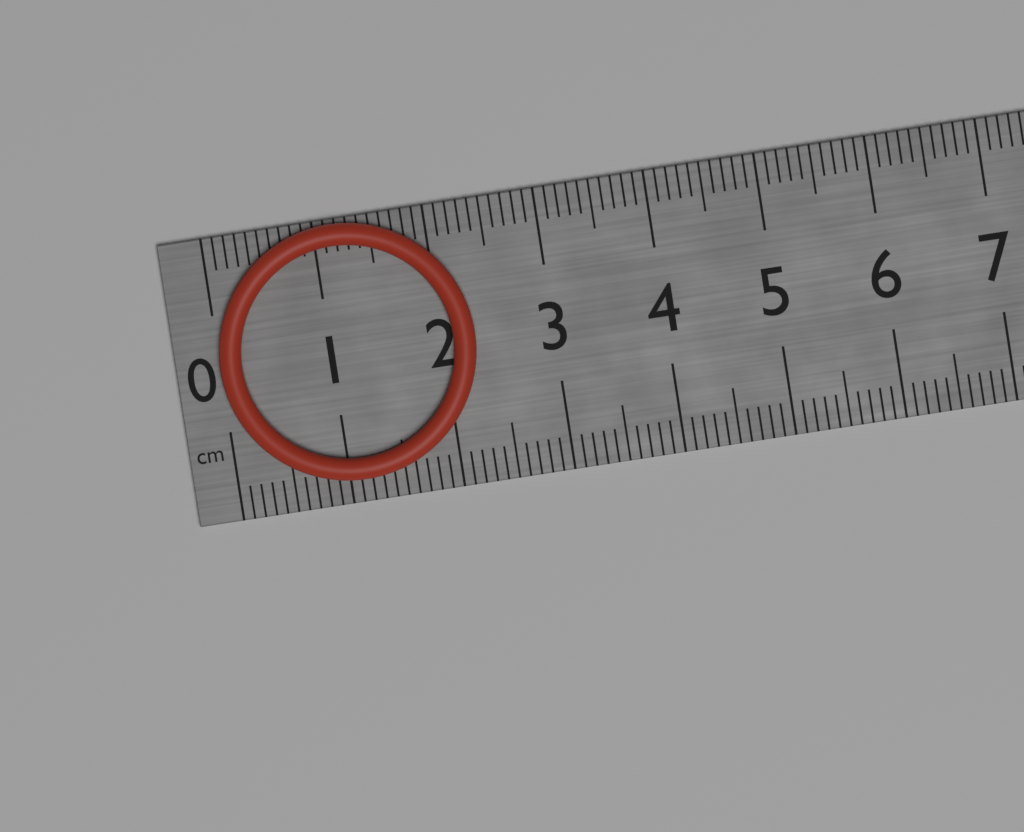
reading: 2.3 cm
